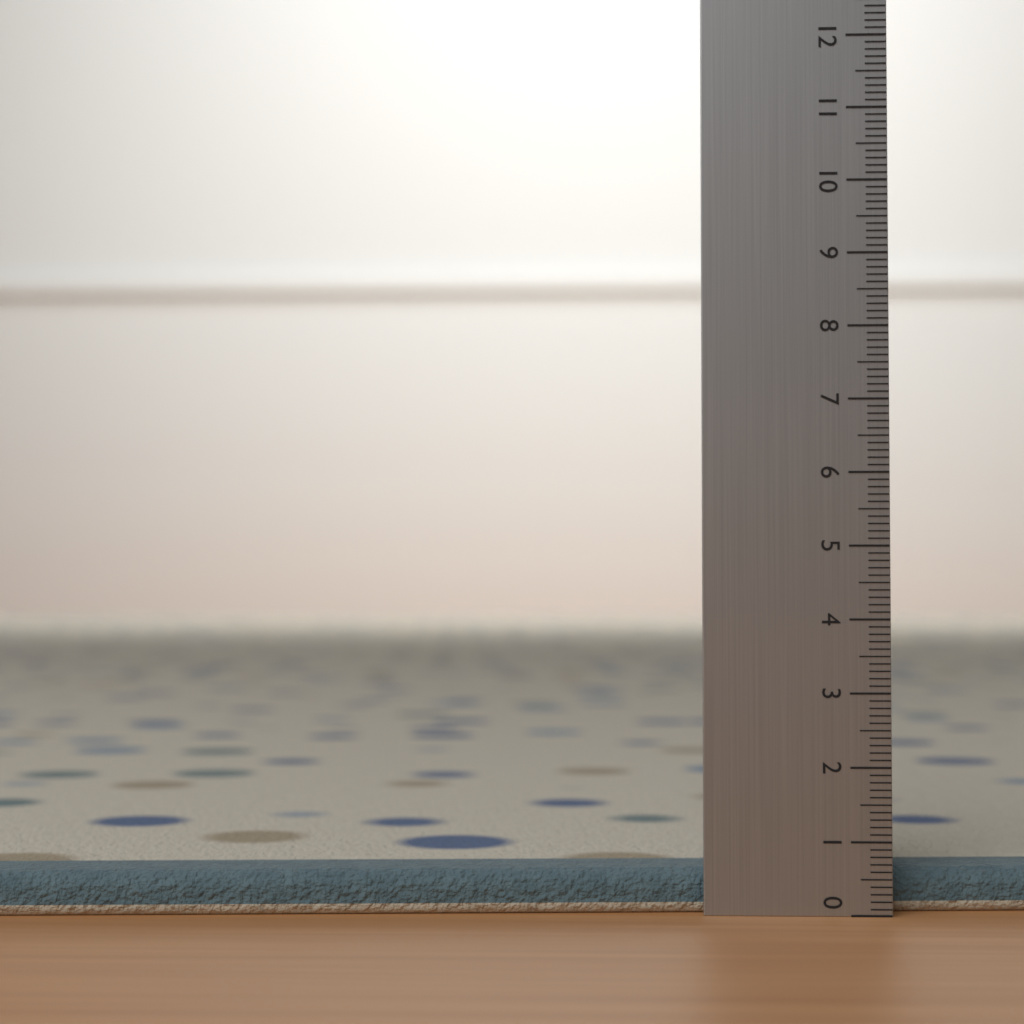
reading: 0.6 (no unit)
